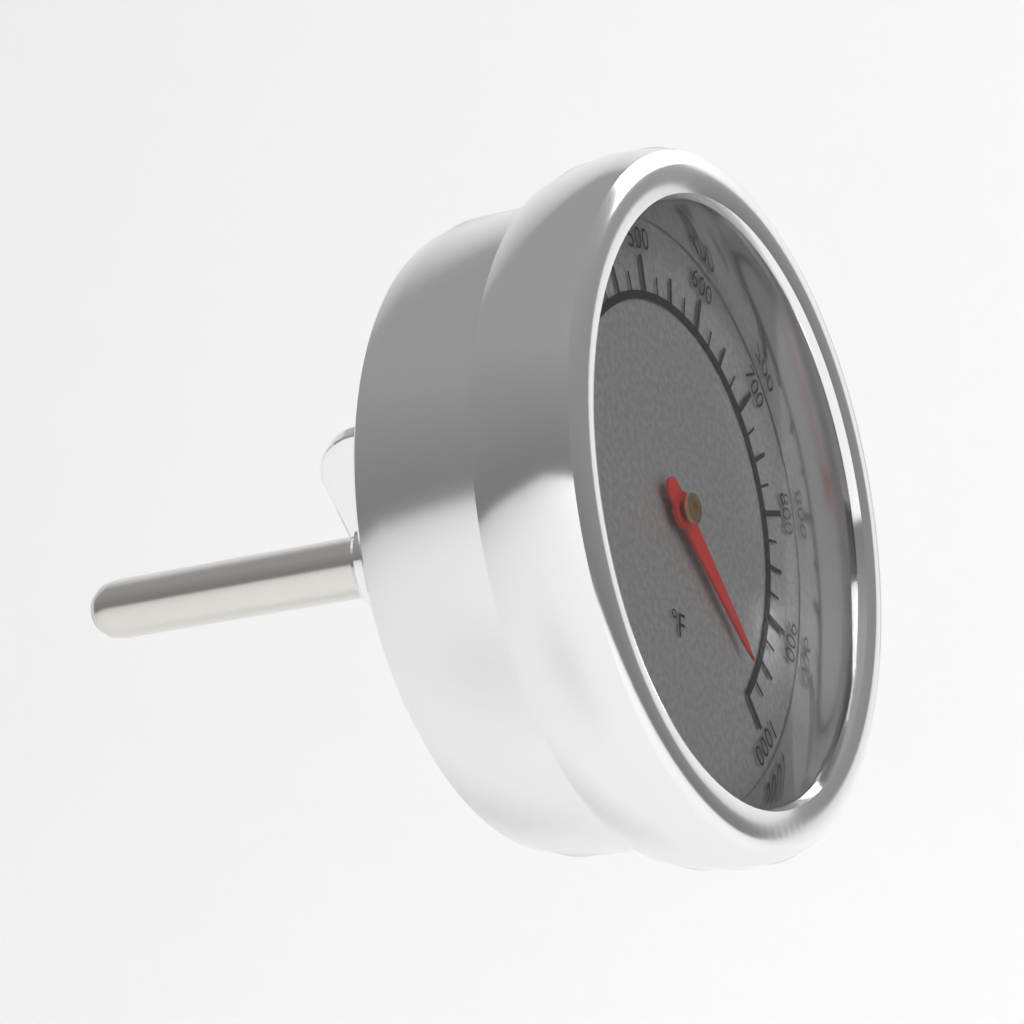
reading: 975 °F
